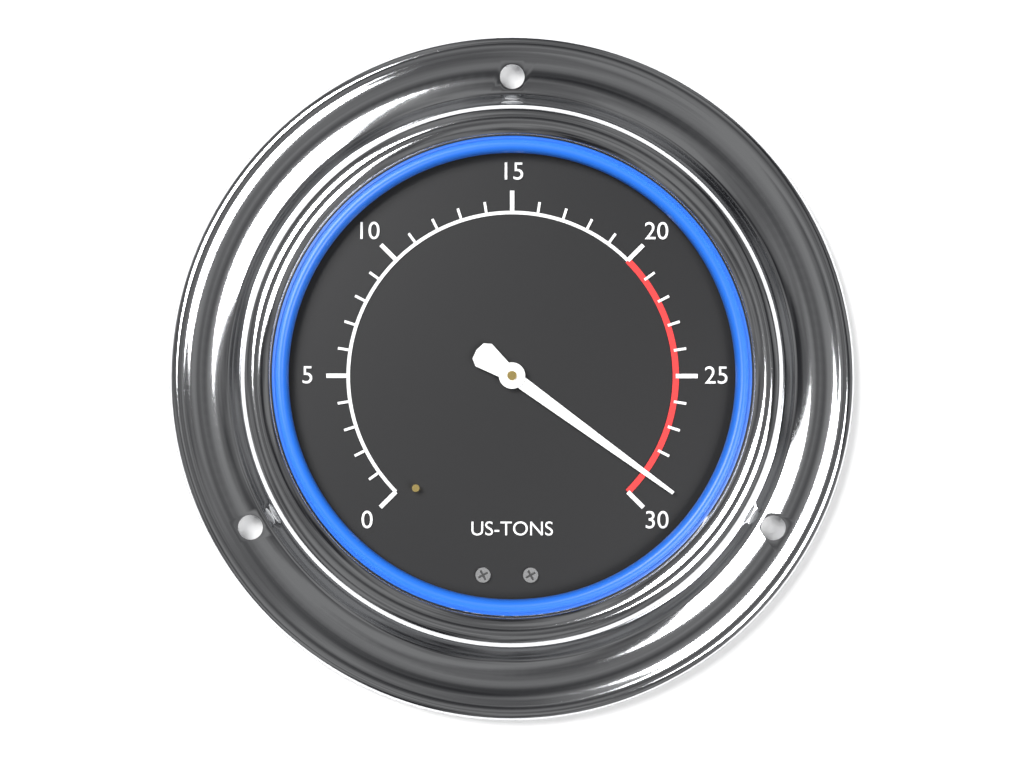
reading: 29 US-TONS
